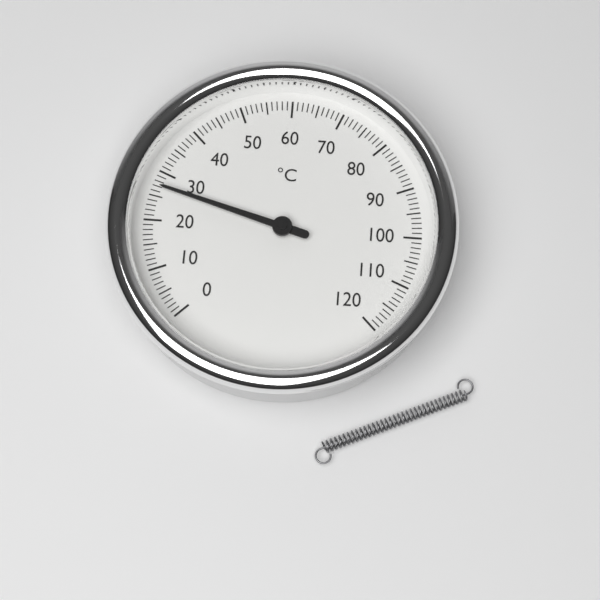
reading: 27 °C
